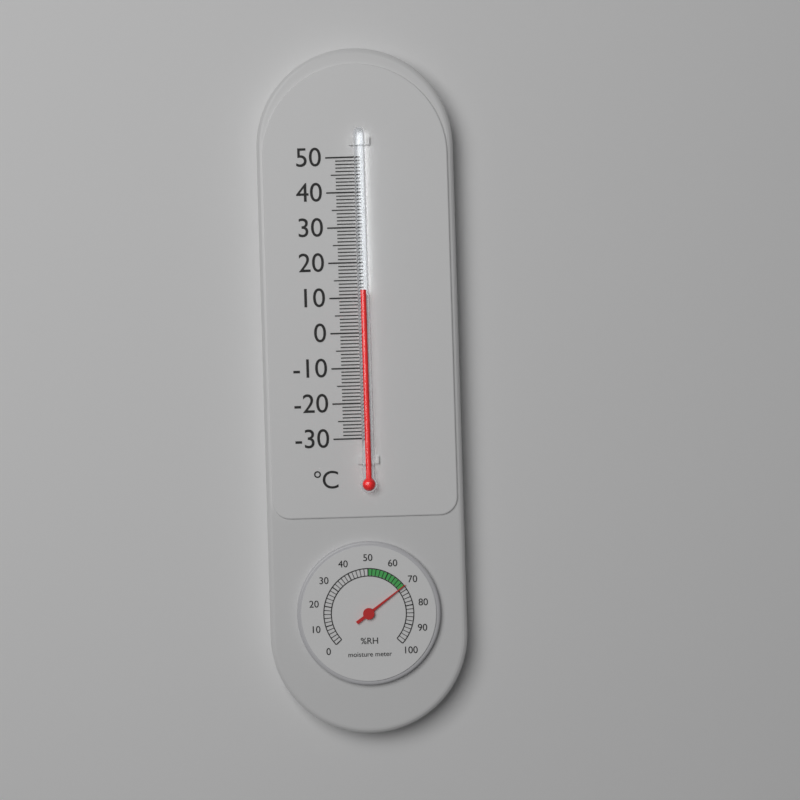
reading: 12 °C
